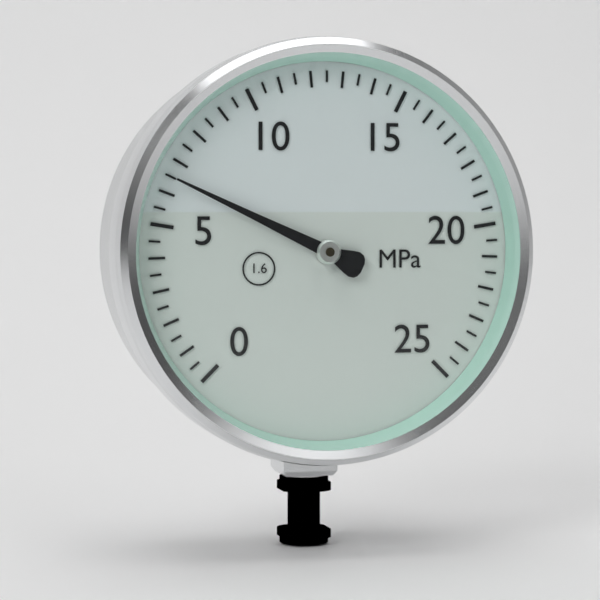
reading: 6.5 MPa
